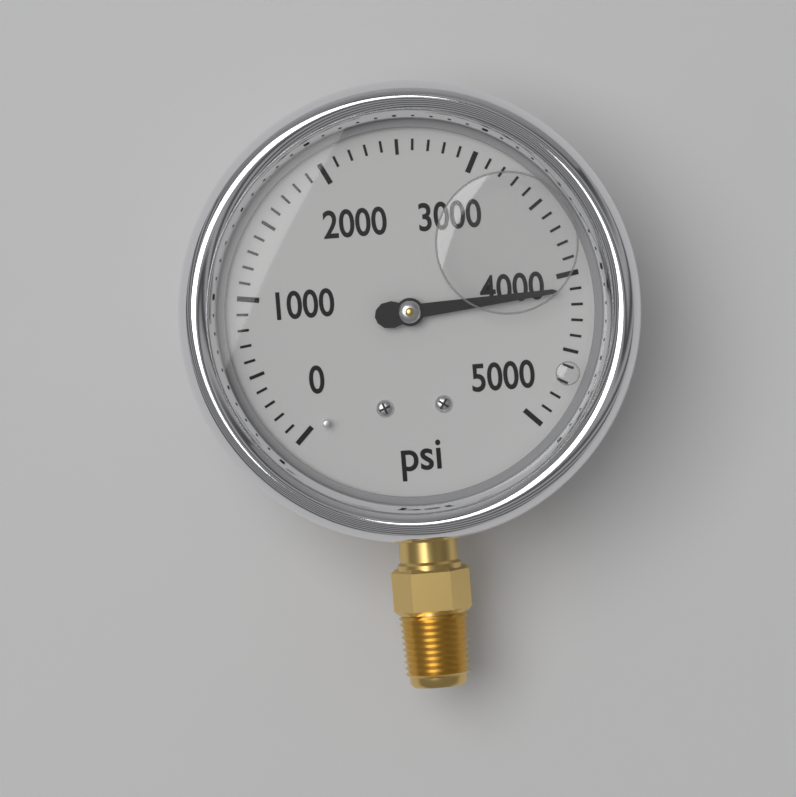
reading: 4100 psi
